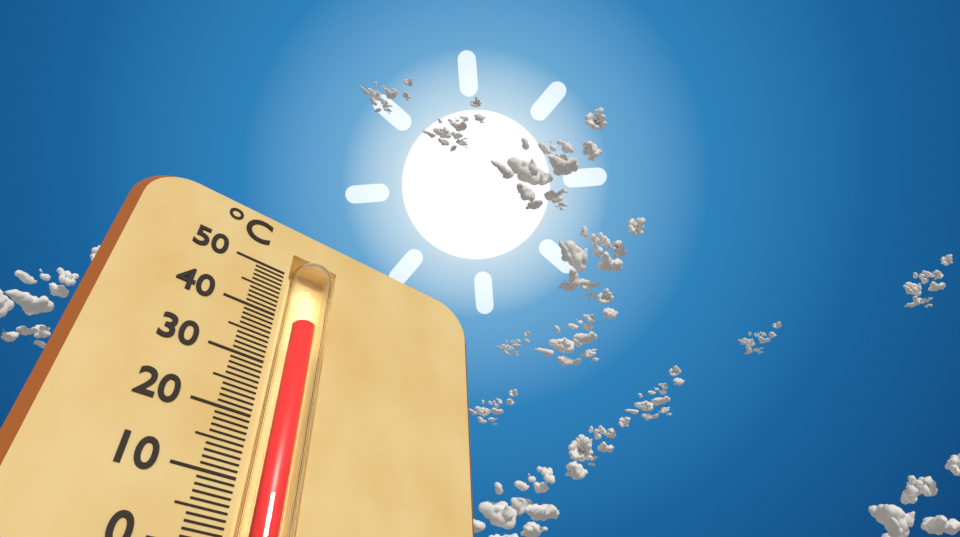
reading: 40 °C
